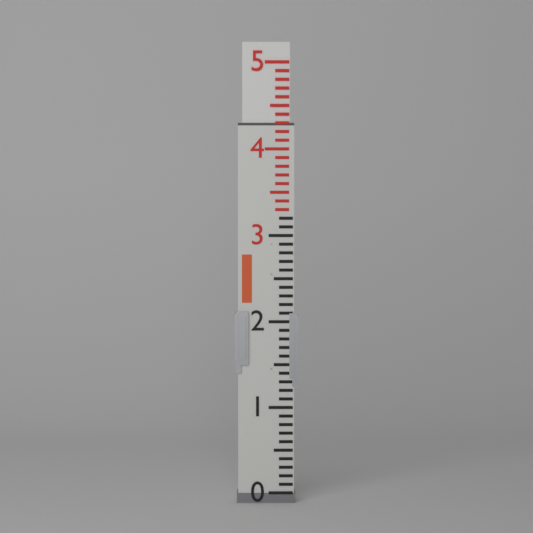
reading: 4.3 (no unit)
